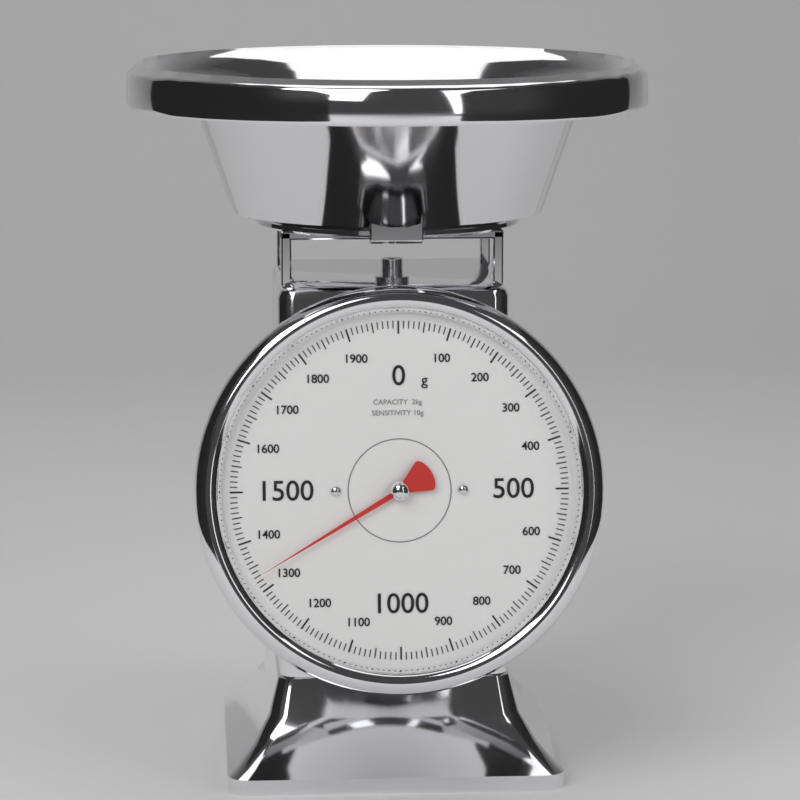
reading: 1330 g
